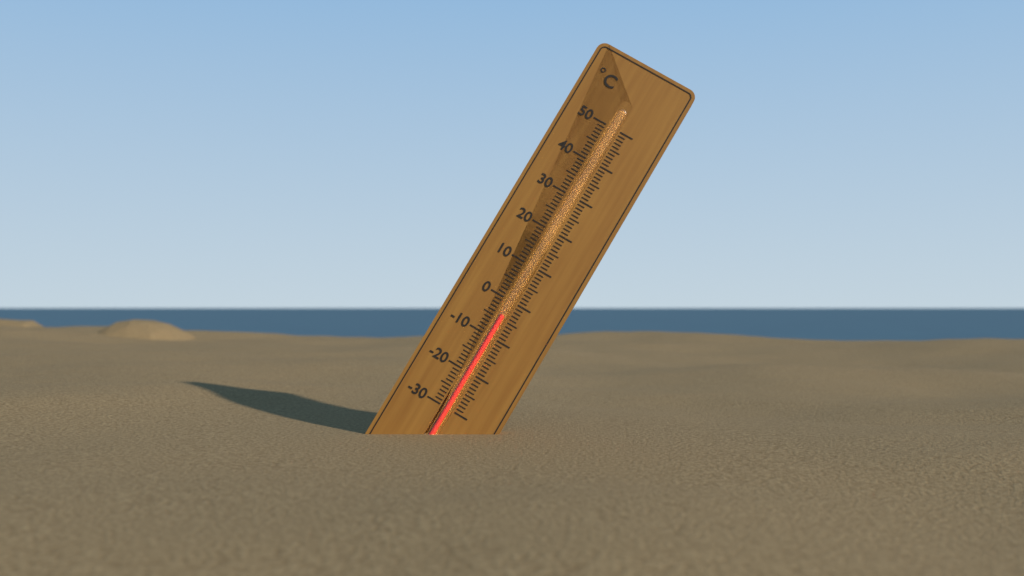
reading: -4 °C
